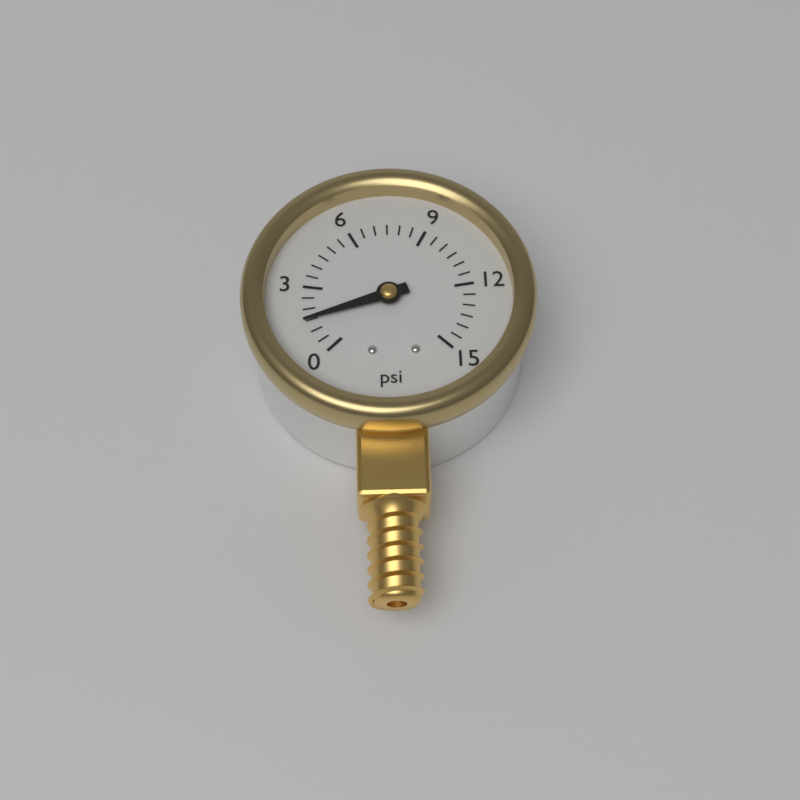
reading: 1.5 psi
